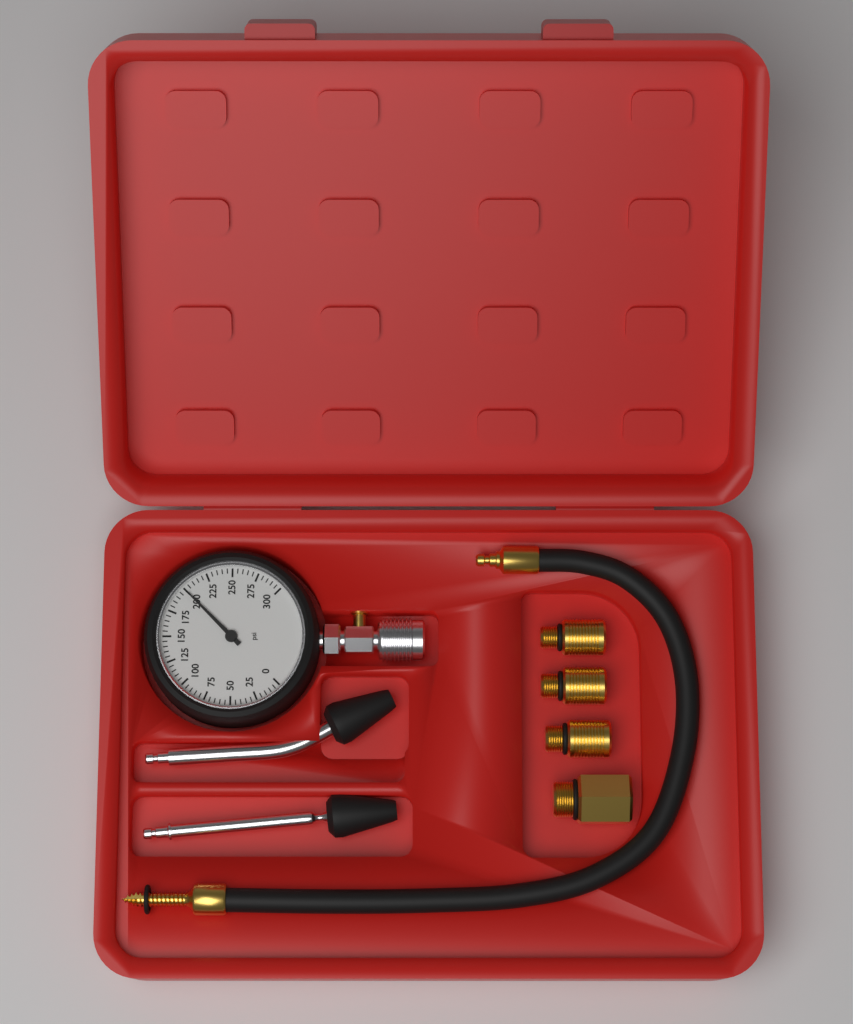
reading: 200 psi
